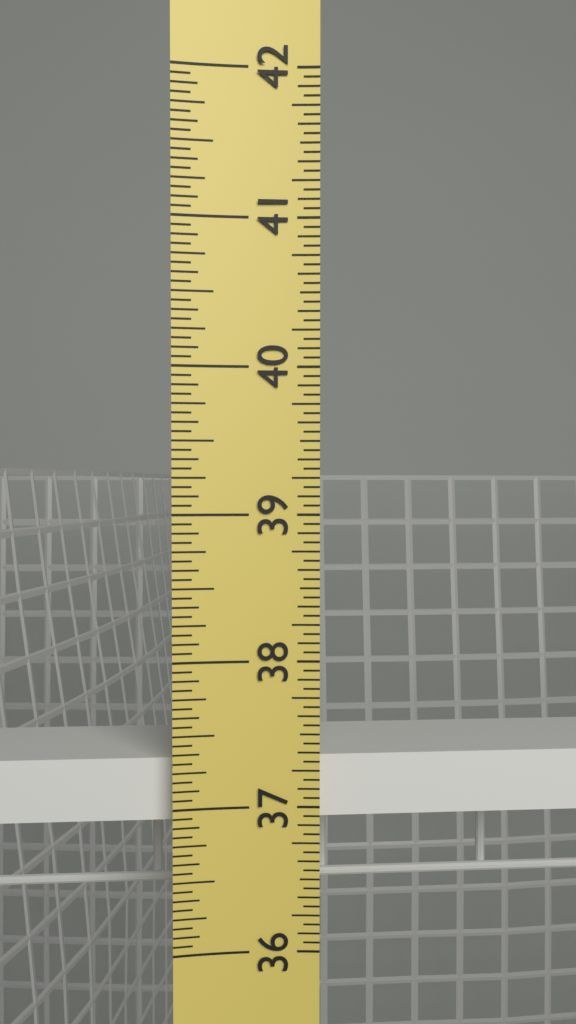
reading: 37.3125 in
